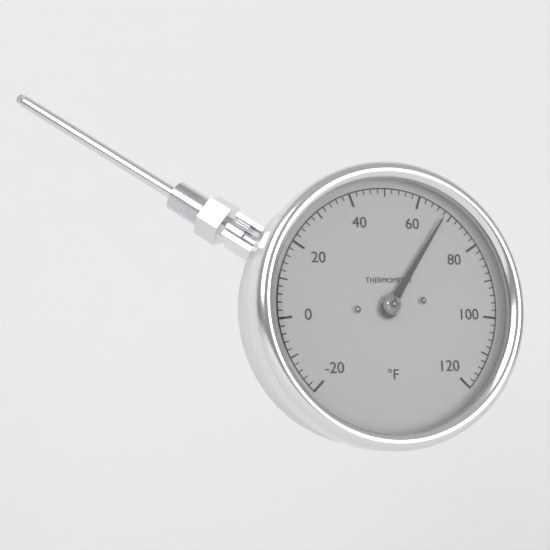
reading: 68 °F
